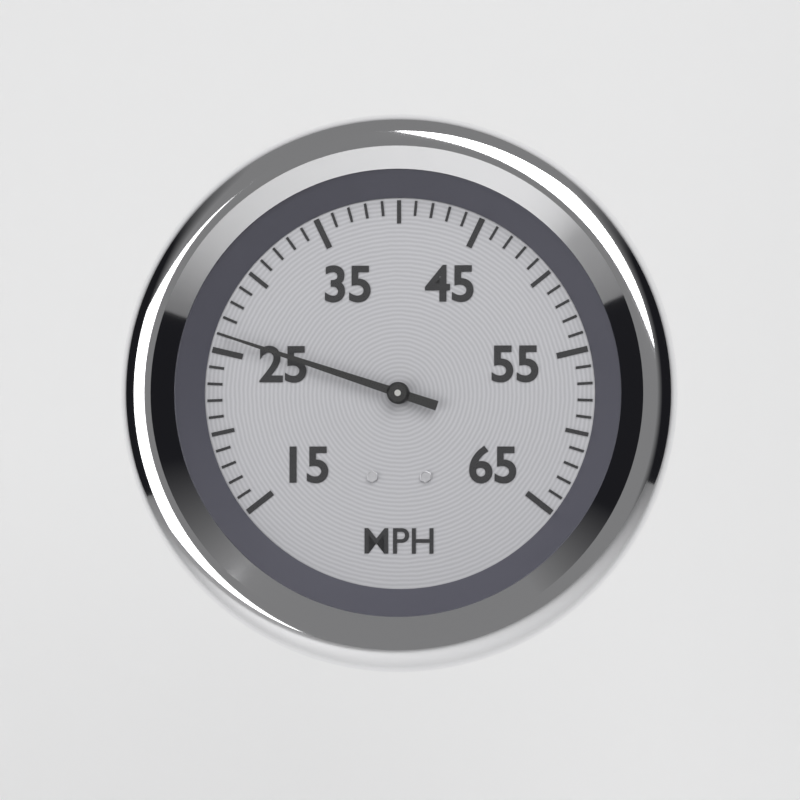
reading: 26 MPH
